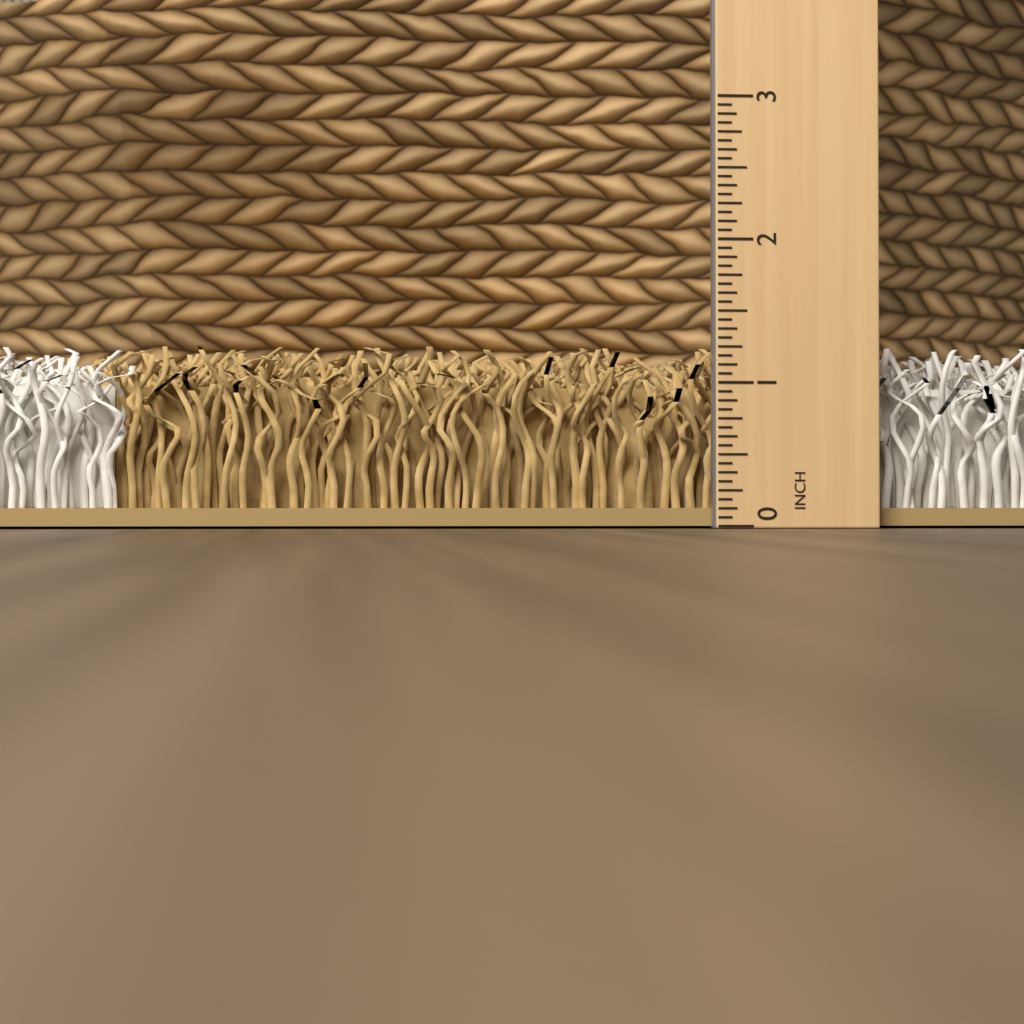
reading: 1.2500 in
